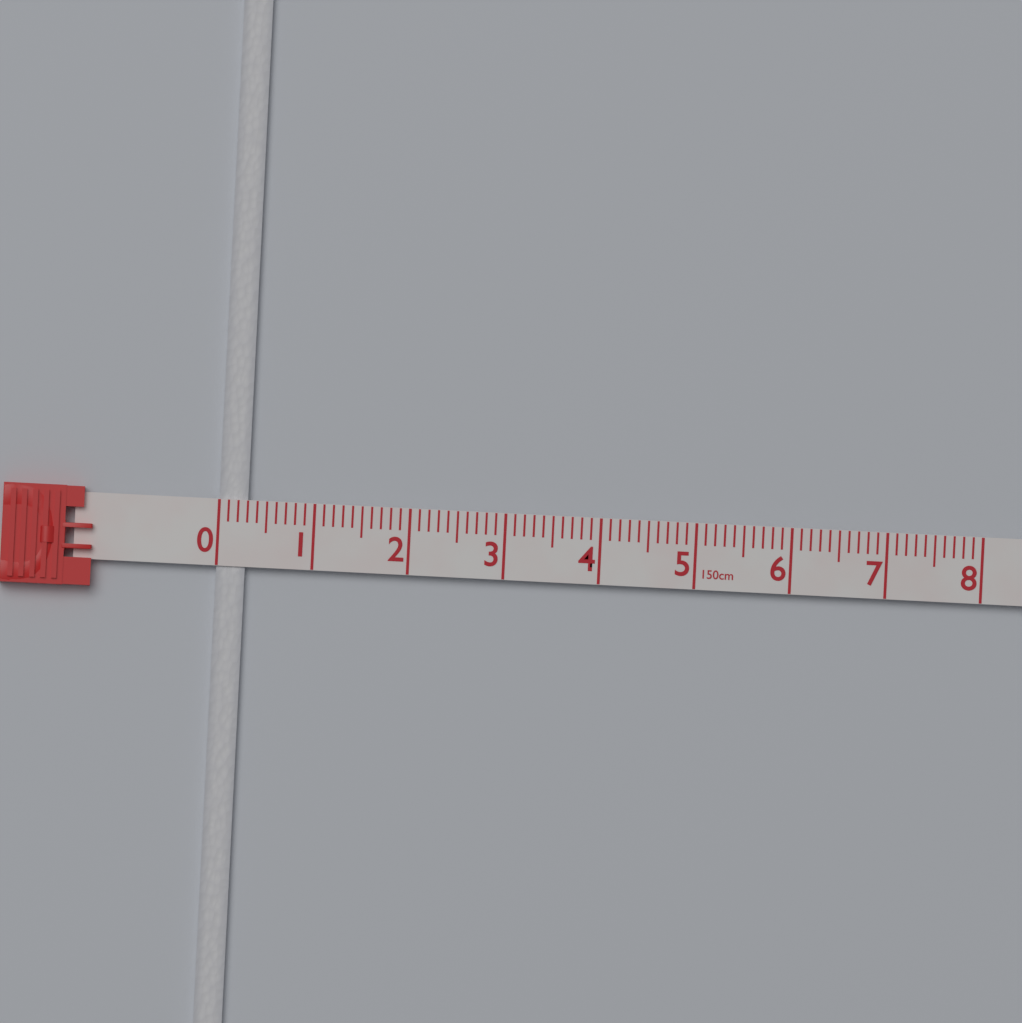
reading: 0.3 cm
